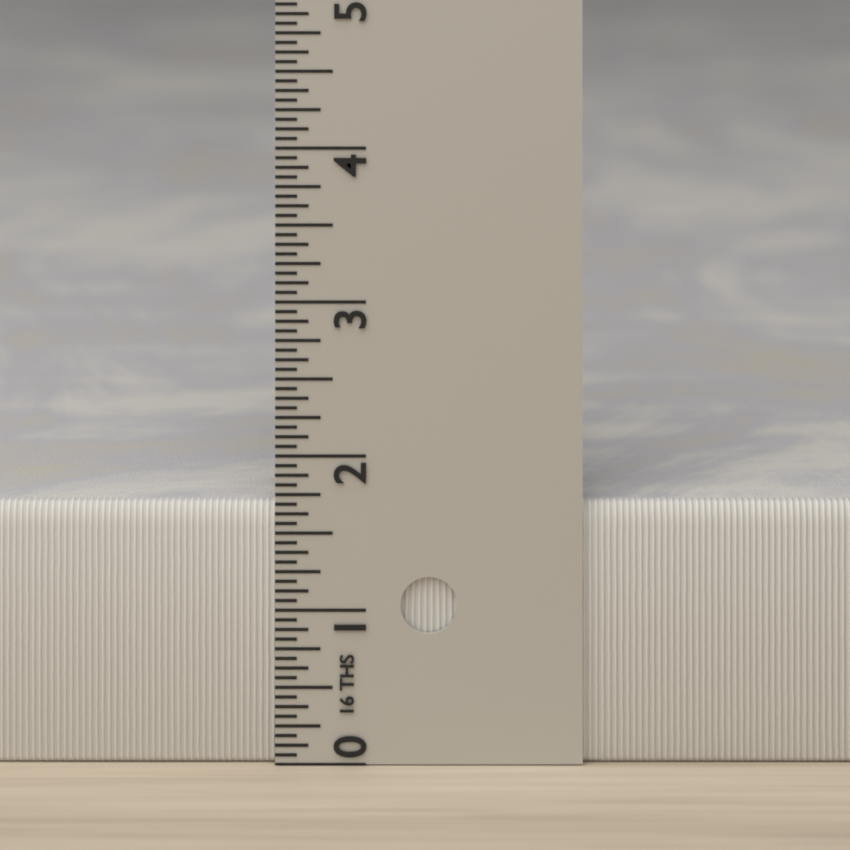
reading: 1.6875 in
